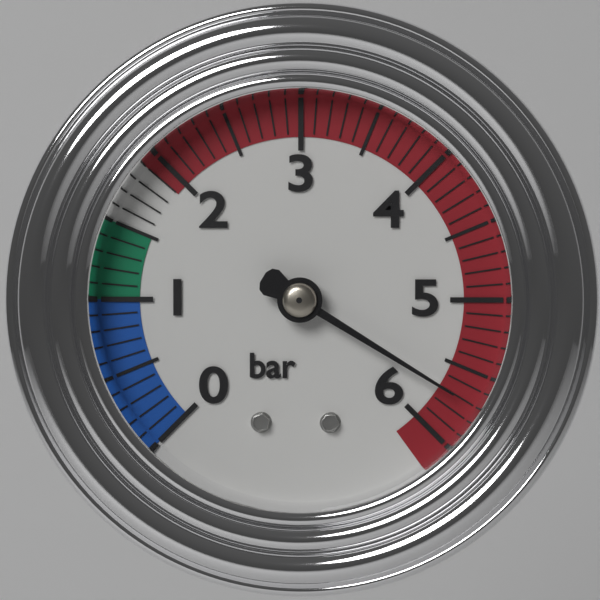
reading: 5.7 bar
